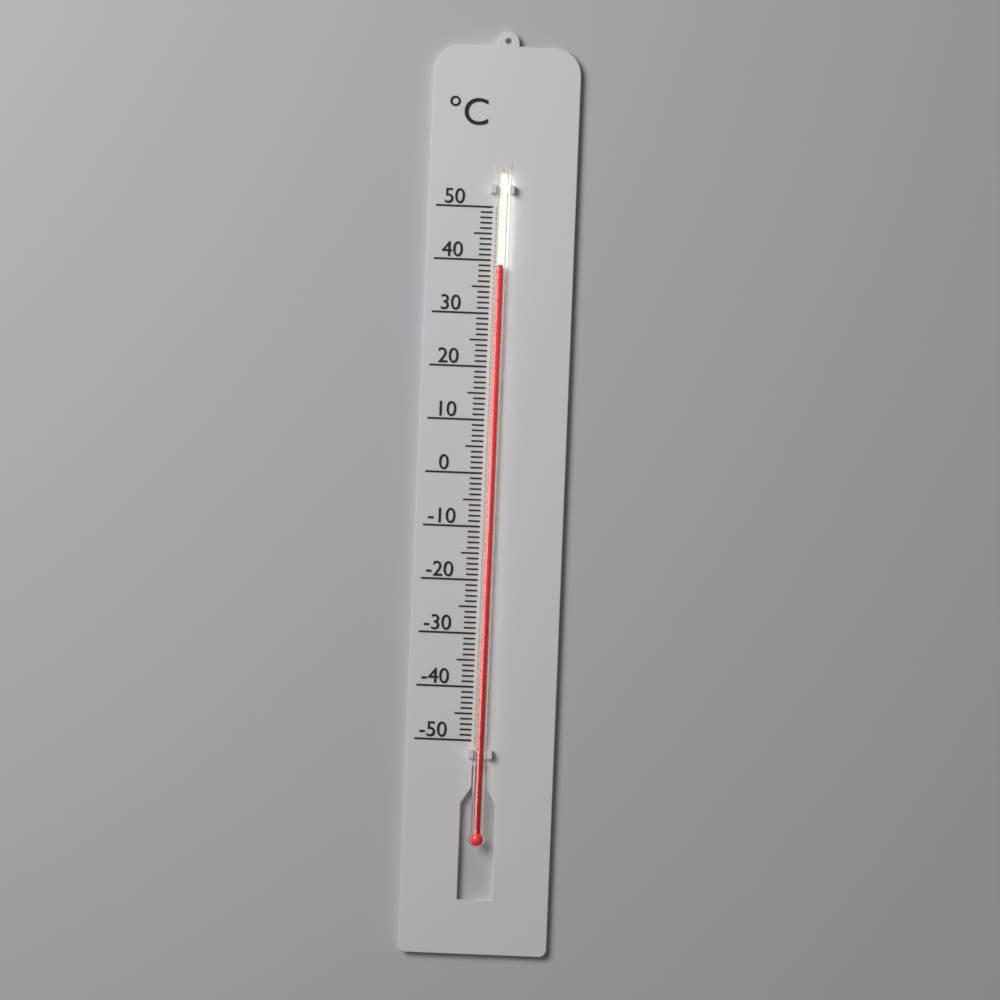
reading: 39 °C
